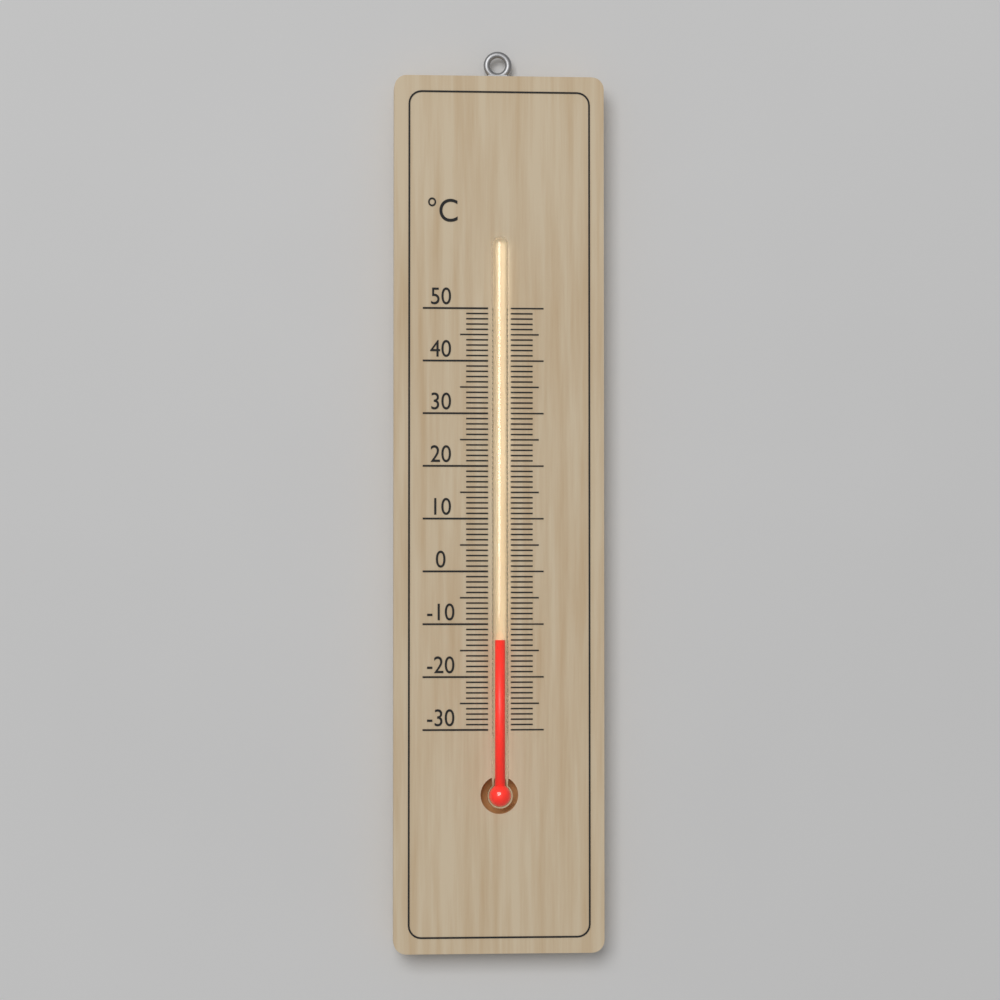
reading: -13 °C
